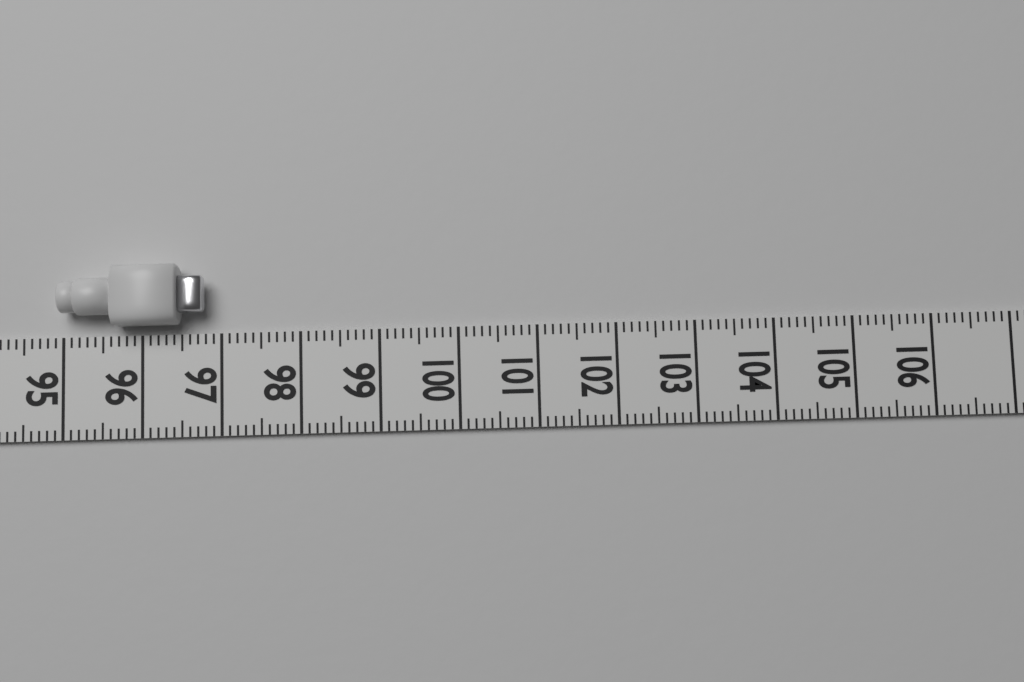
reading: 96.8 (no unit)
